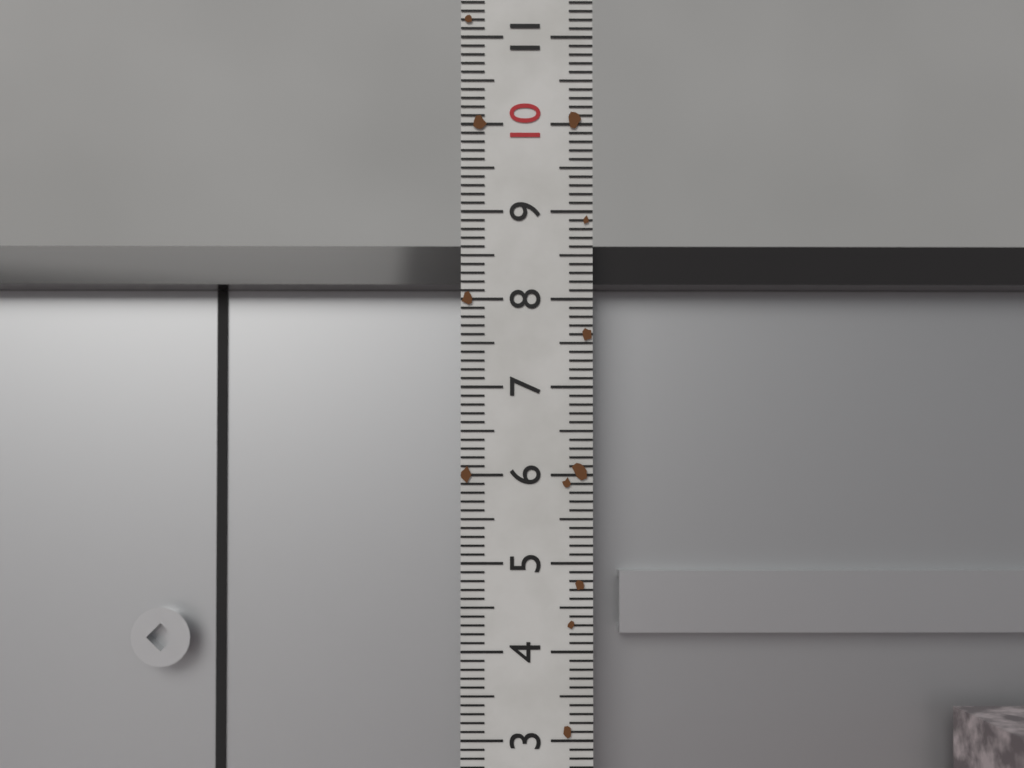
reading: 8.7 (no unit)
